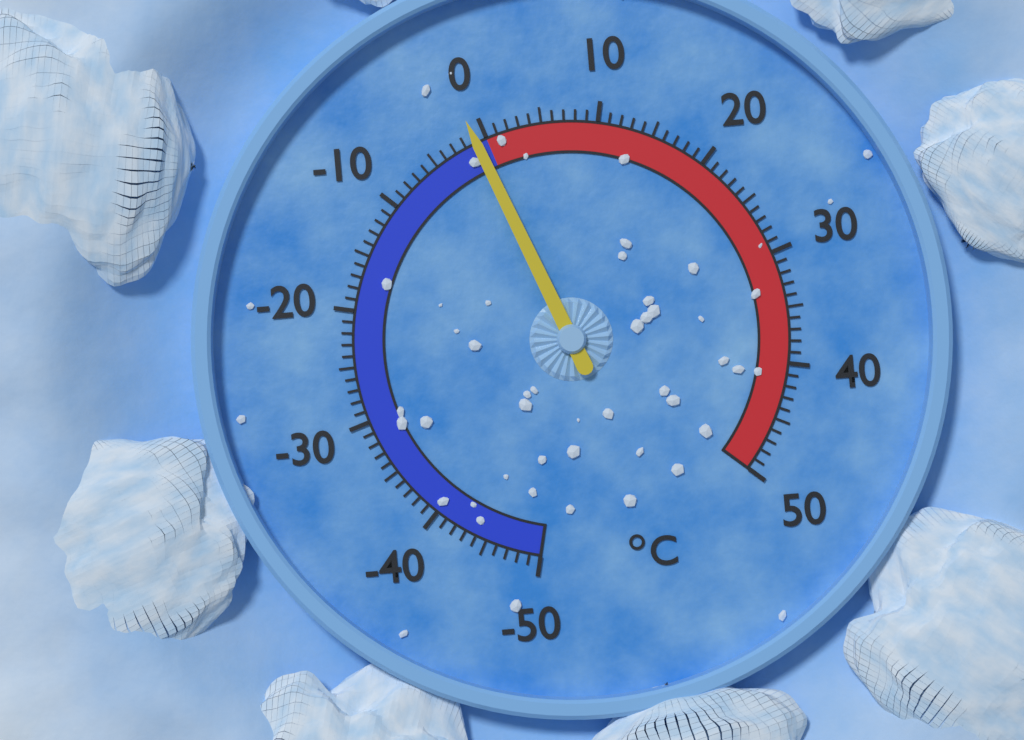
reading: -1 °C
